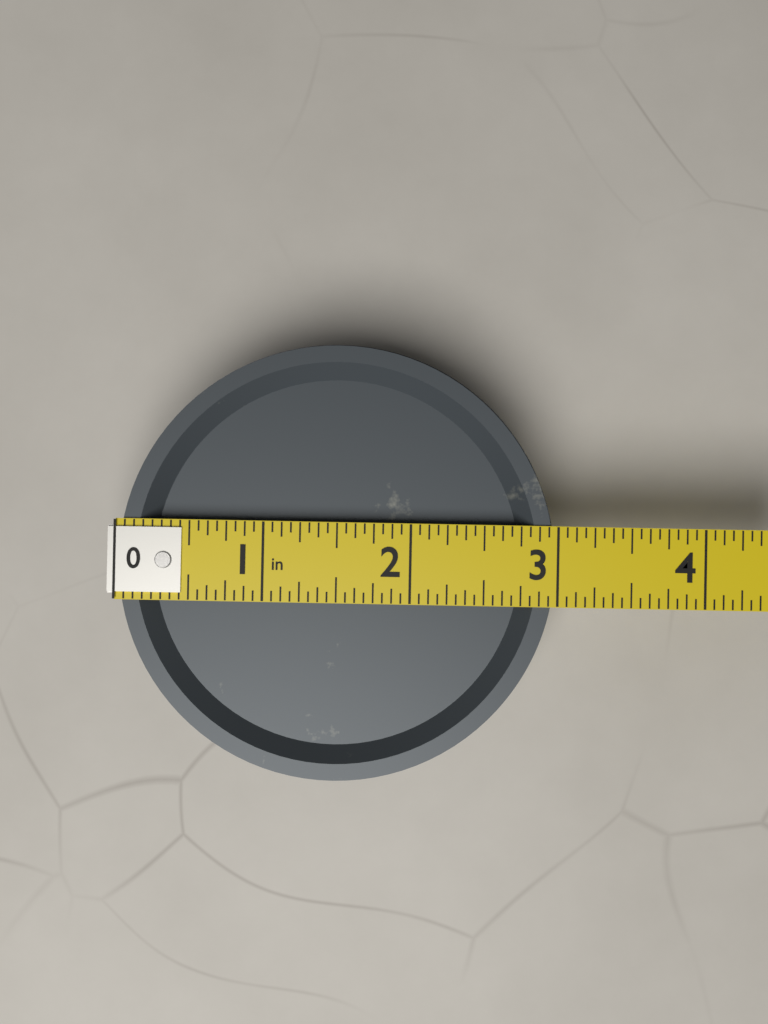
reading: 3.0000 in
